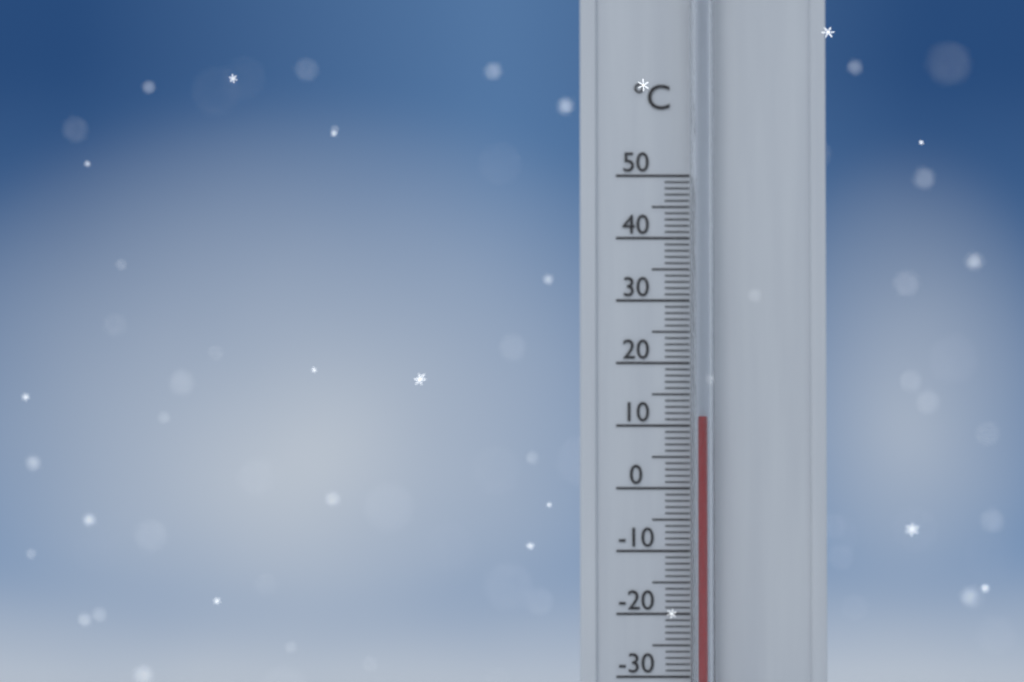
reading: 11 °C
